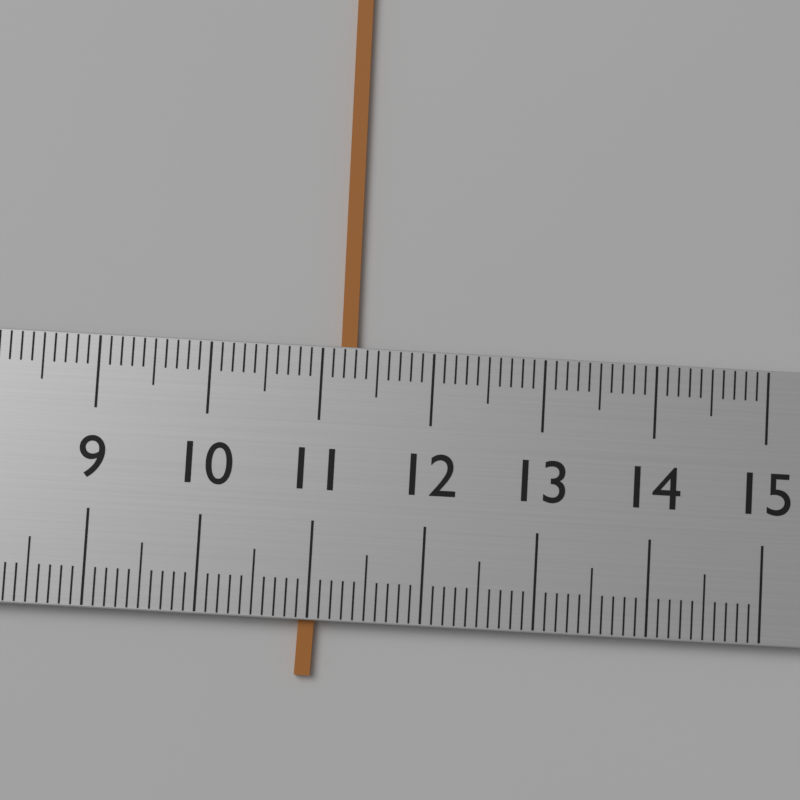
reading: 11.3 (no unit)
